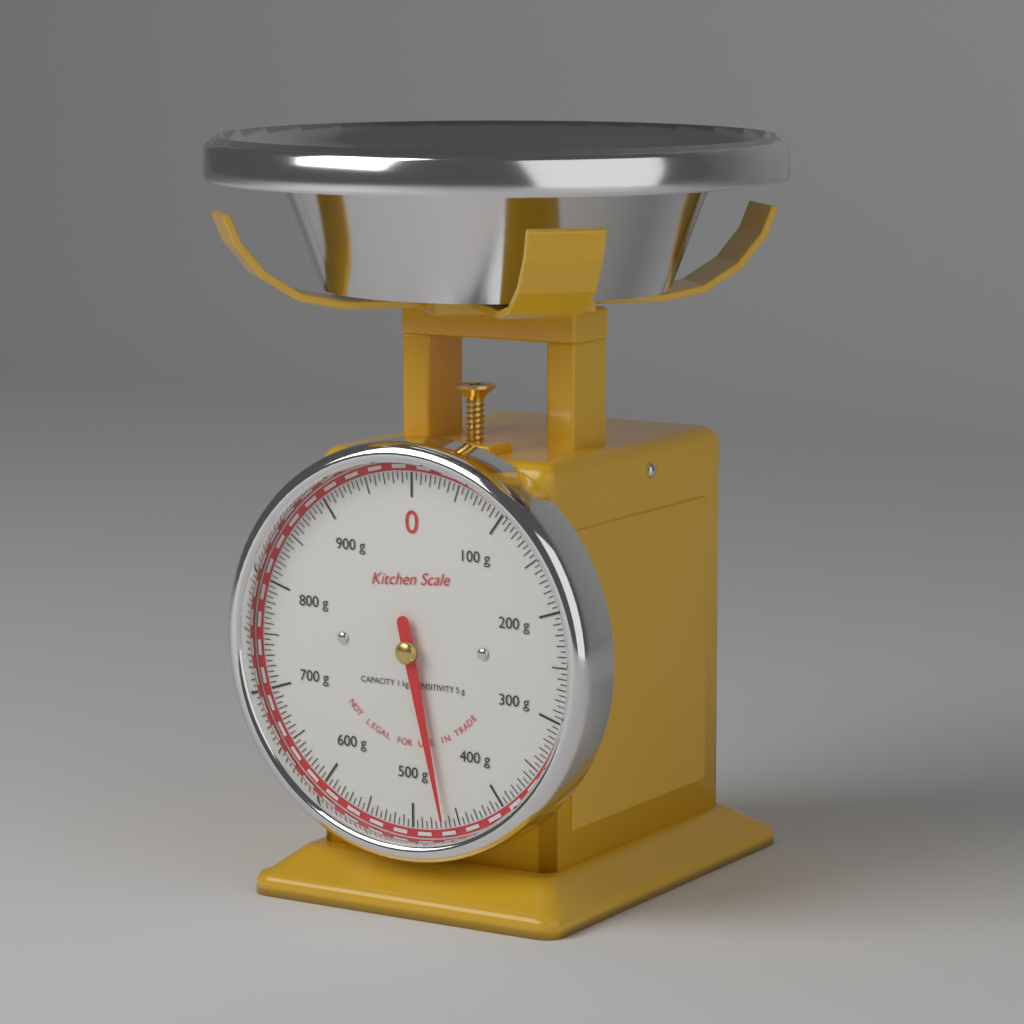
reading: 465 g
